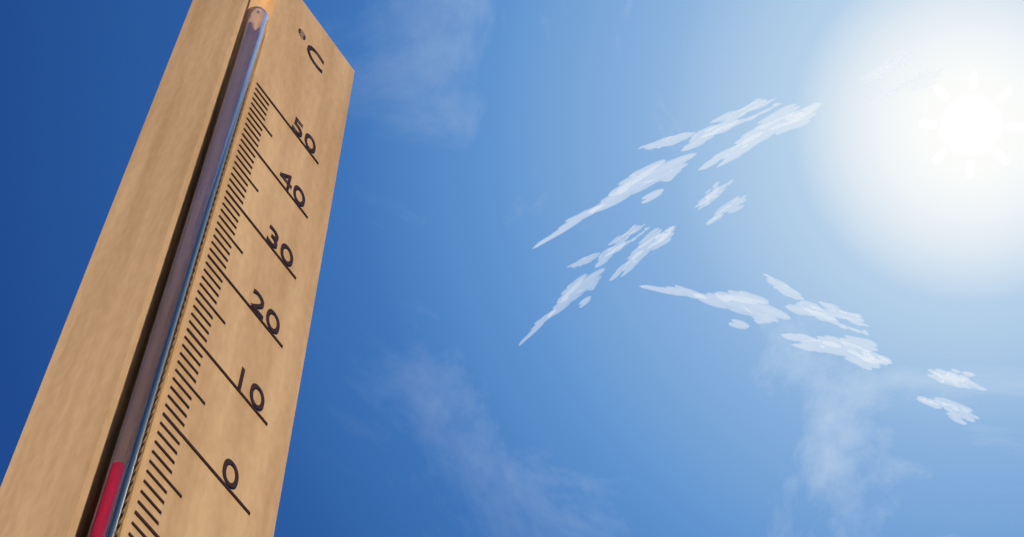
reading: -8 °C
